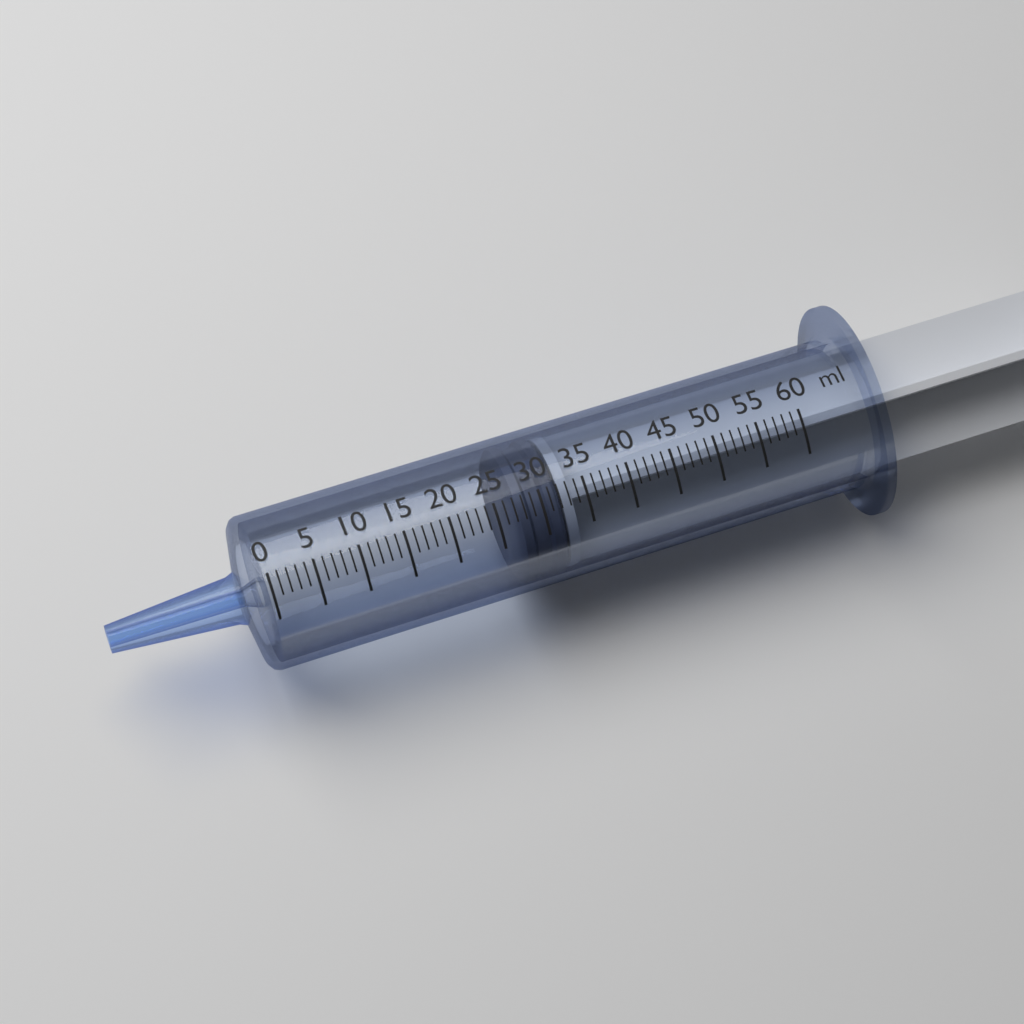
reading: 27 ml
